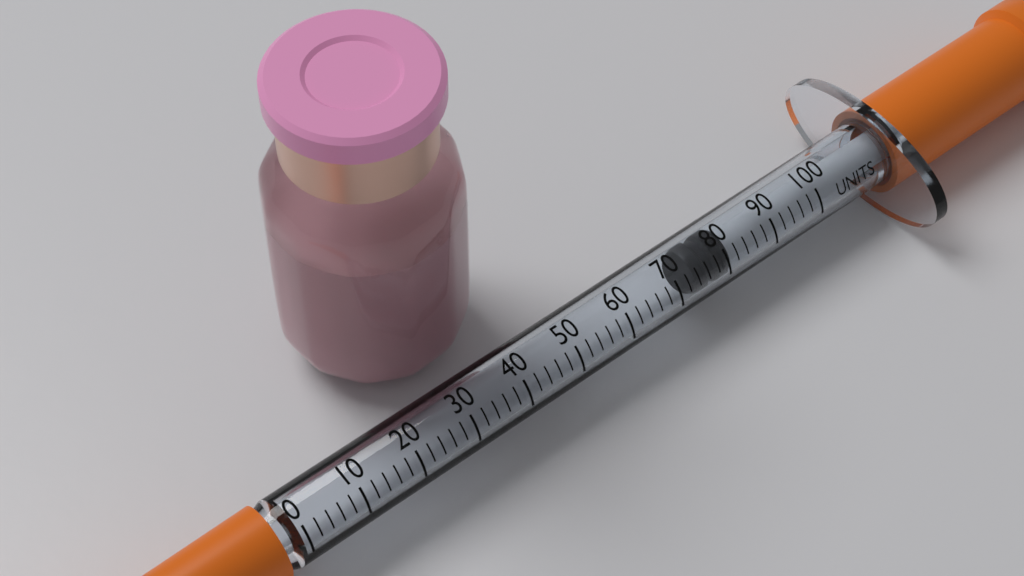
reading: 74 units
